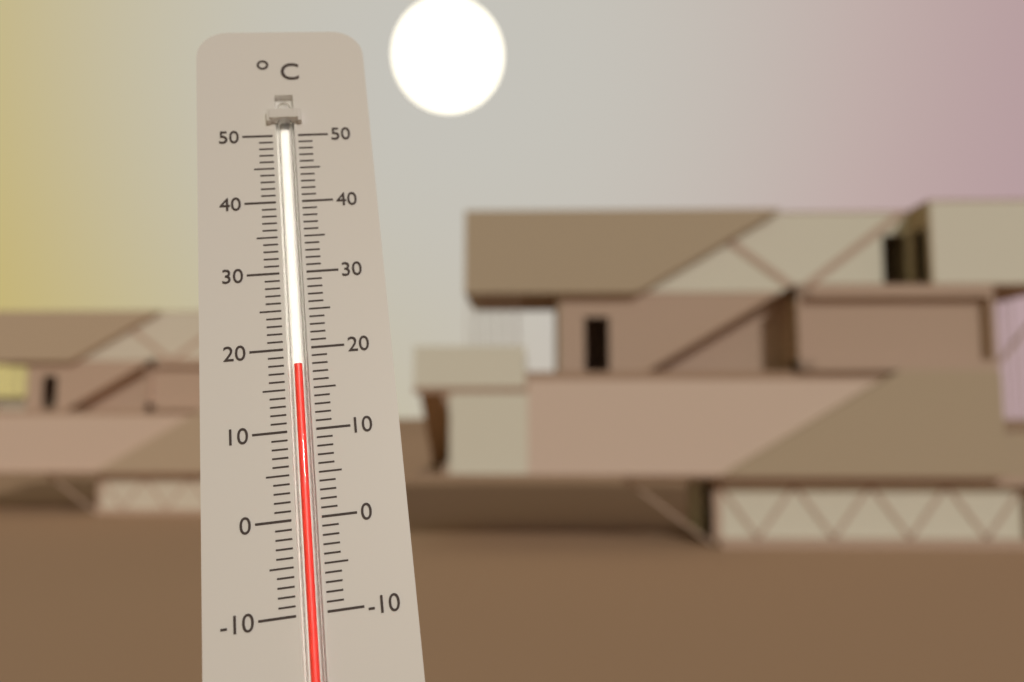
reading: 18 °C
